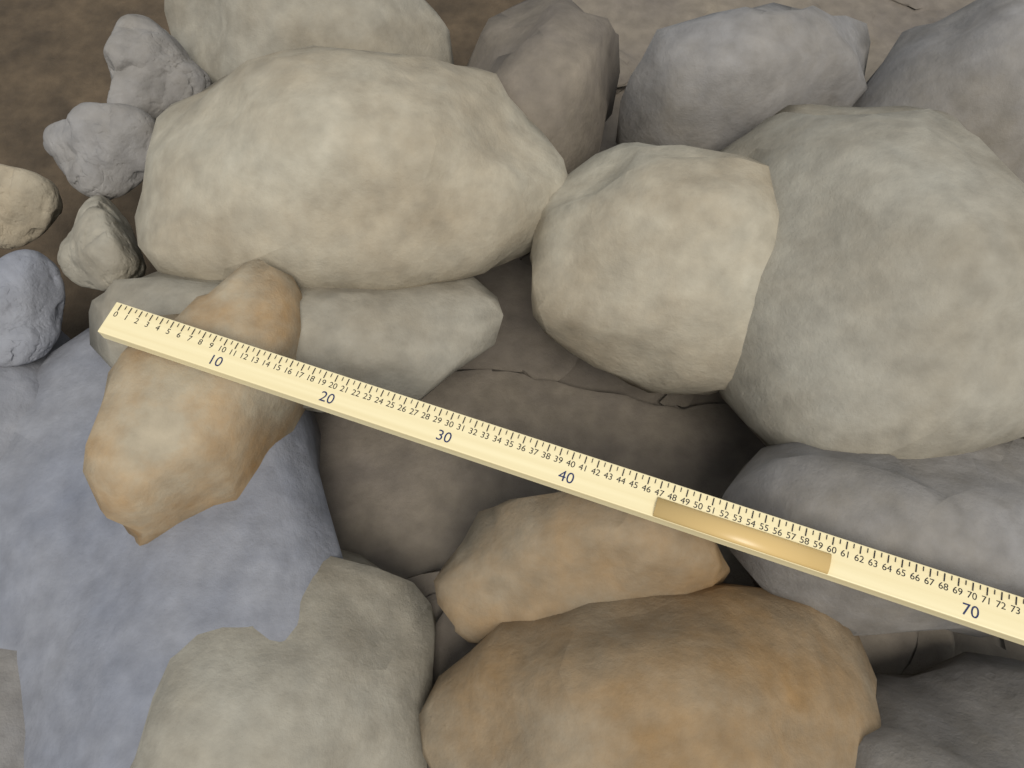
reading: 13.0 (no unit)
